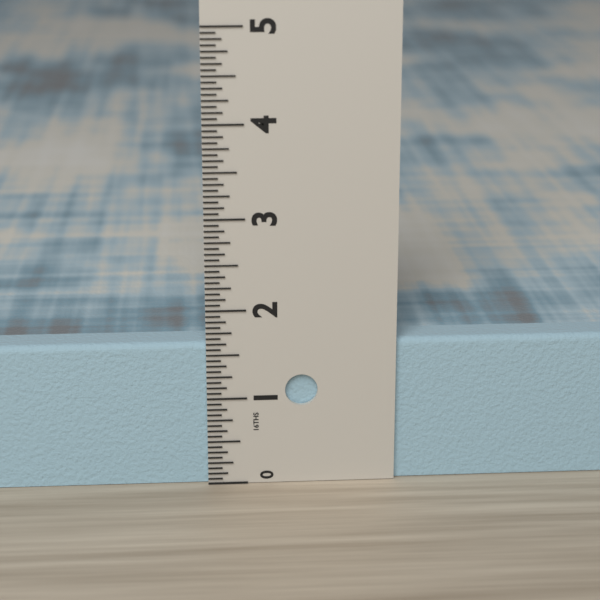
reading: 1.6250 in
